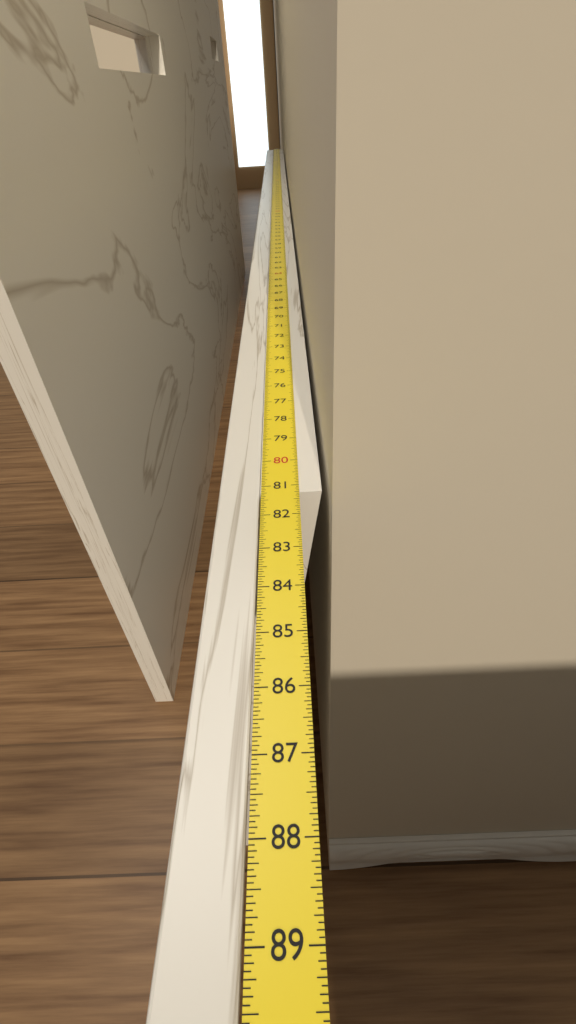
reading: 81.2500 in
